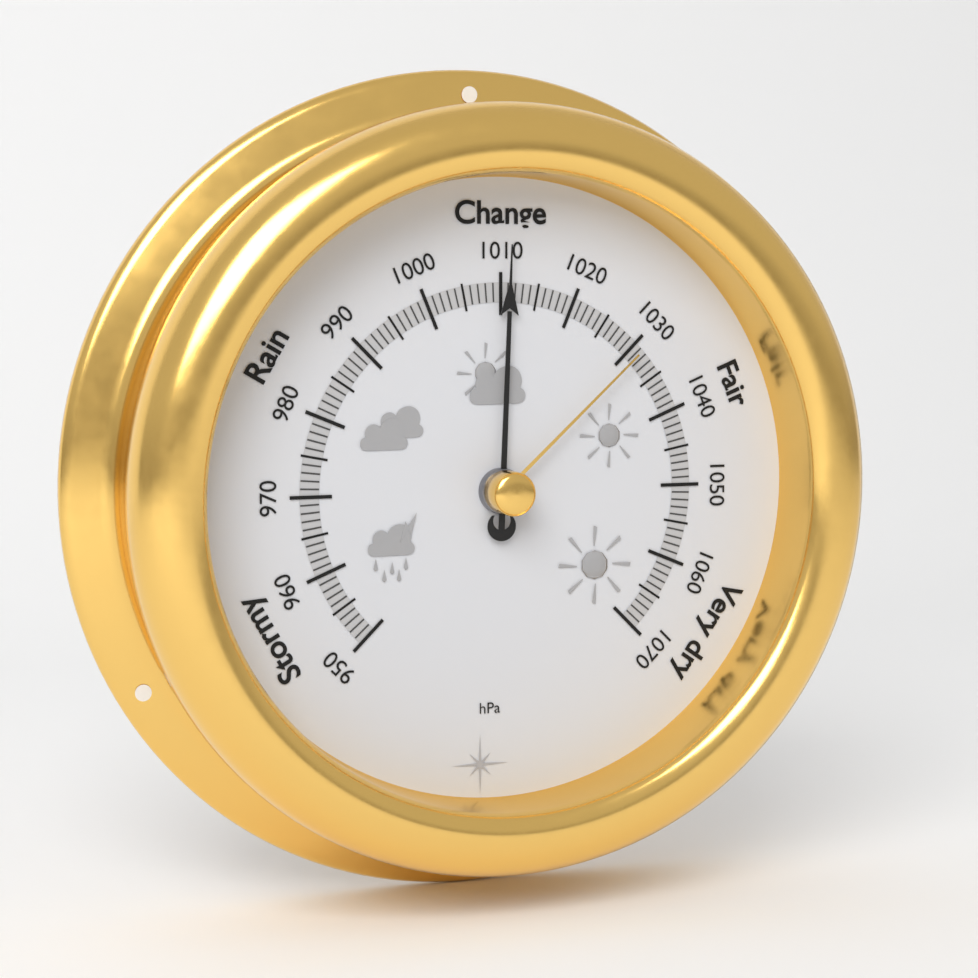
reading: 1011 hPa
